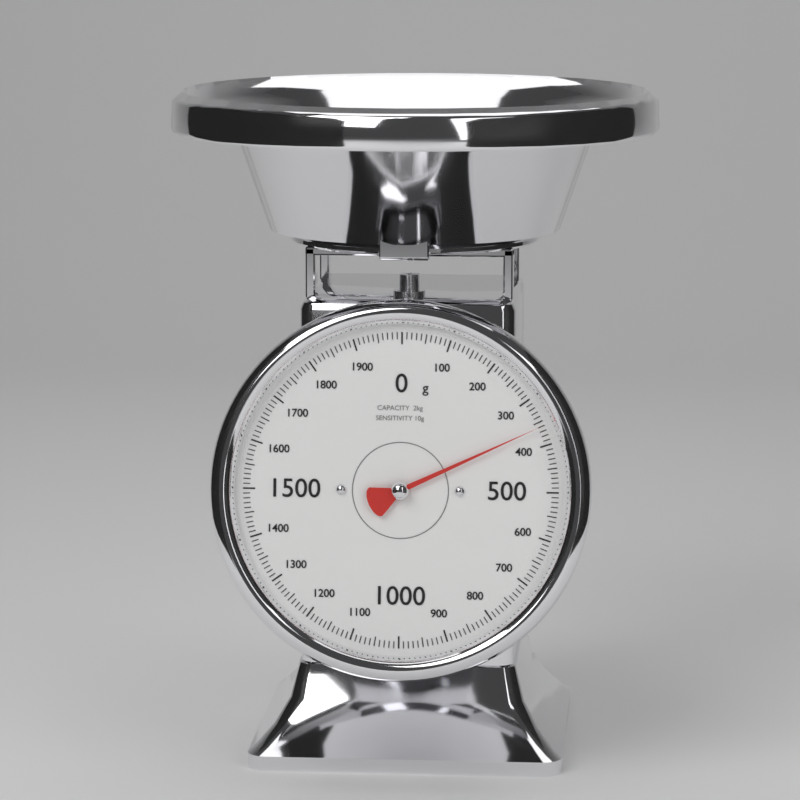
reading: 360 g
